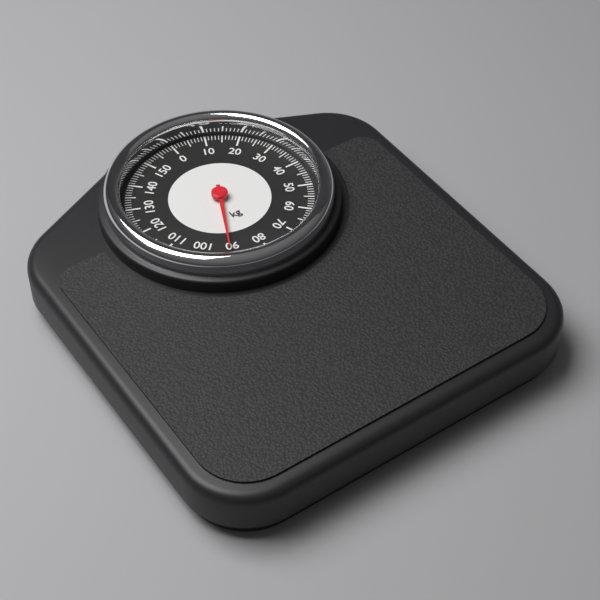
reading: 91 kg
